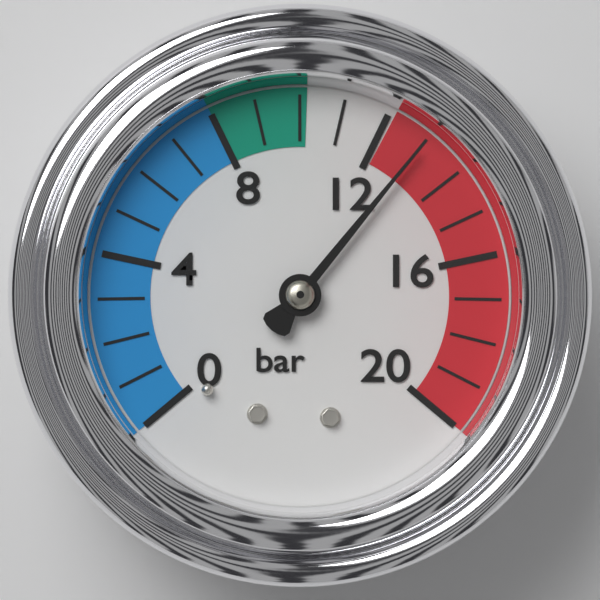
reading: 13 bar
